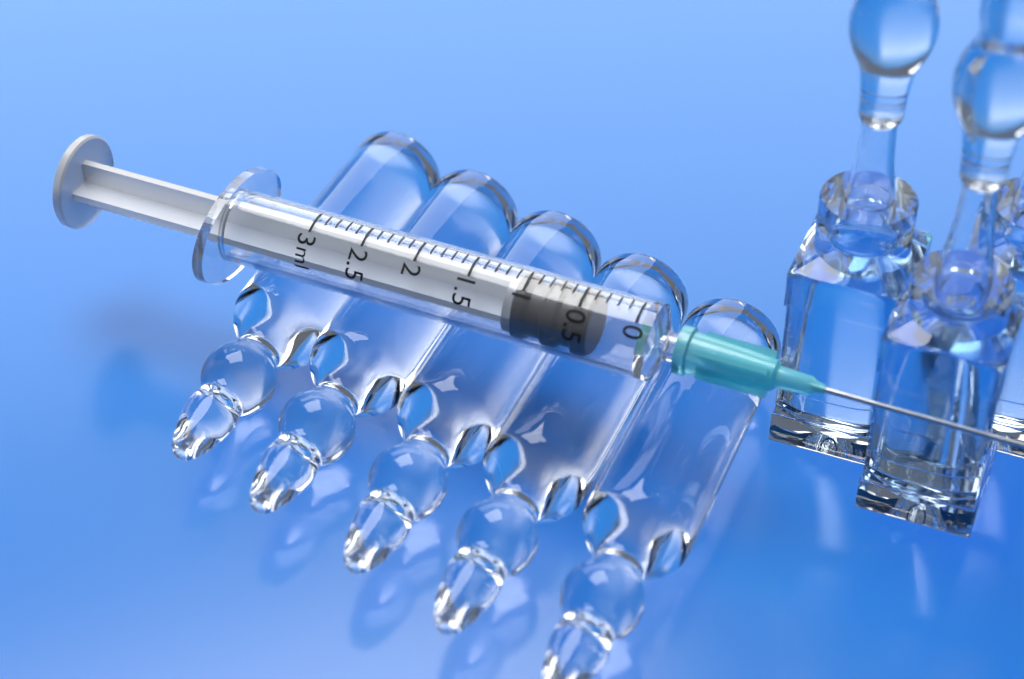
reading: 0.4 ml
